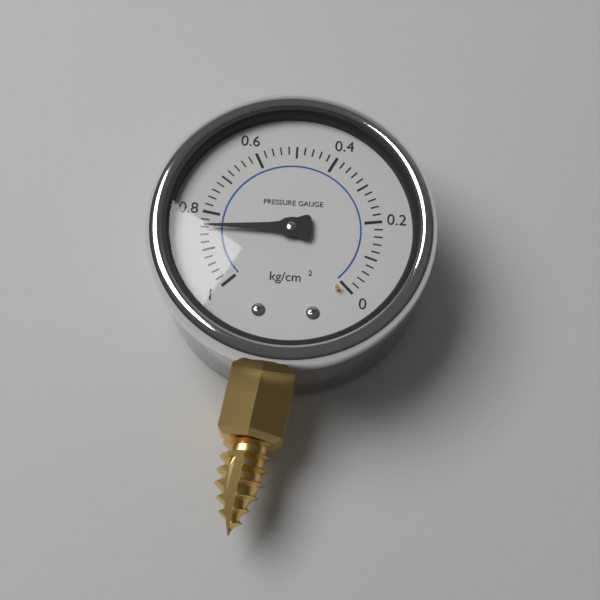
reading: 0.84 kg/cm²
